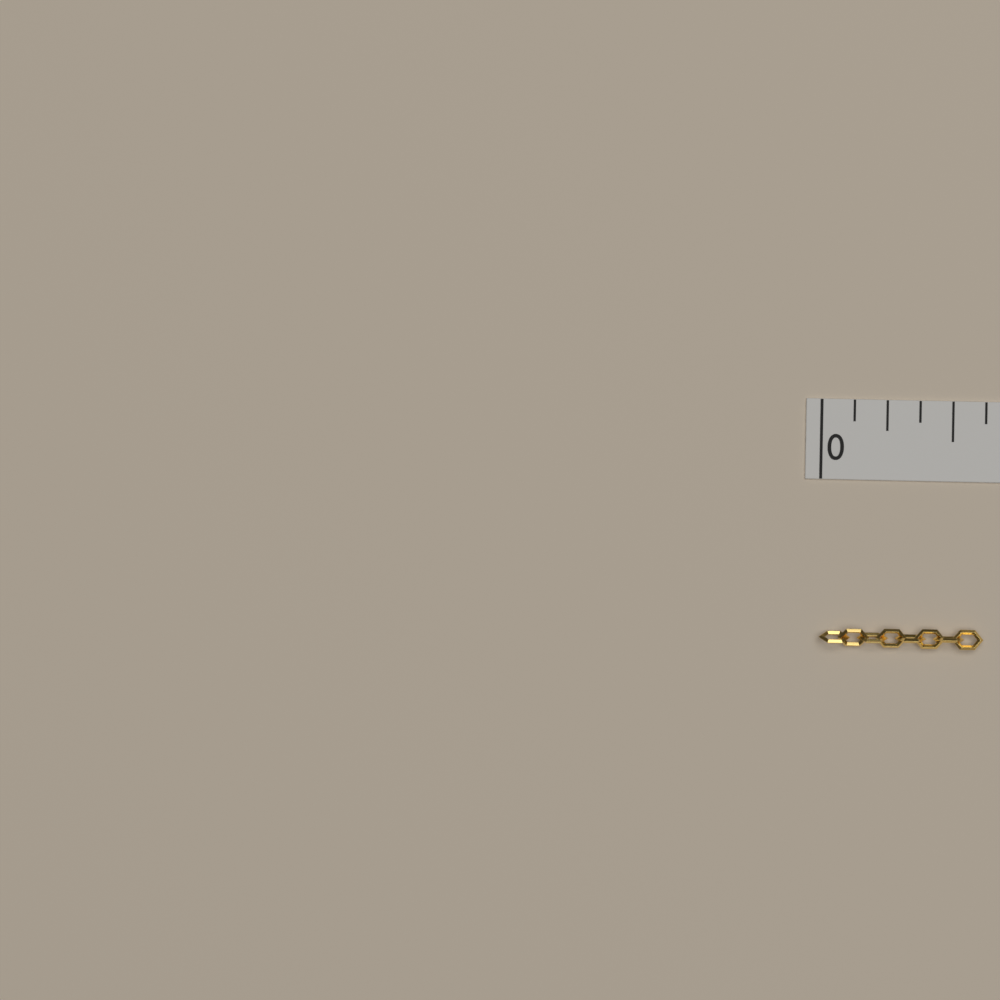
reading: 0.625 in
